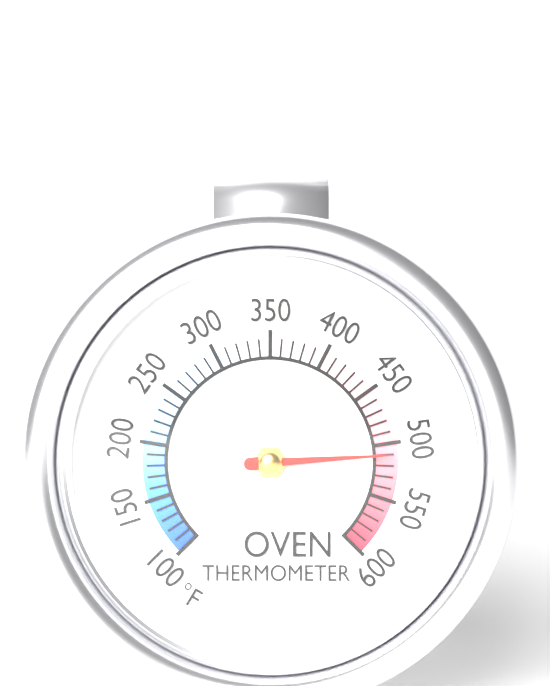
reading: 510 °F
